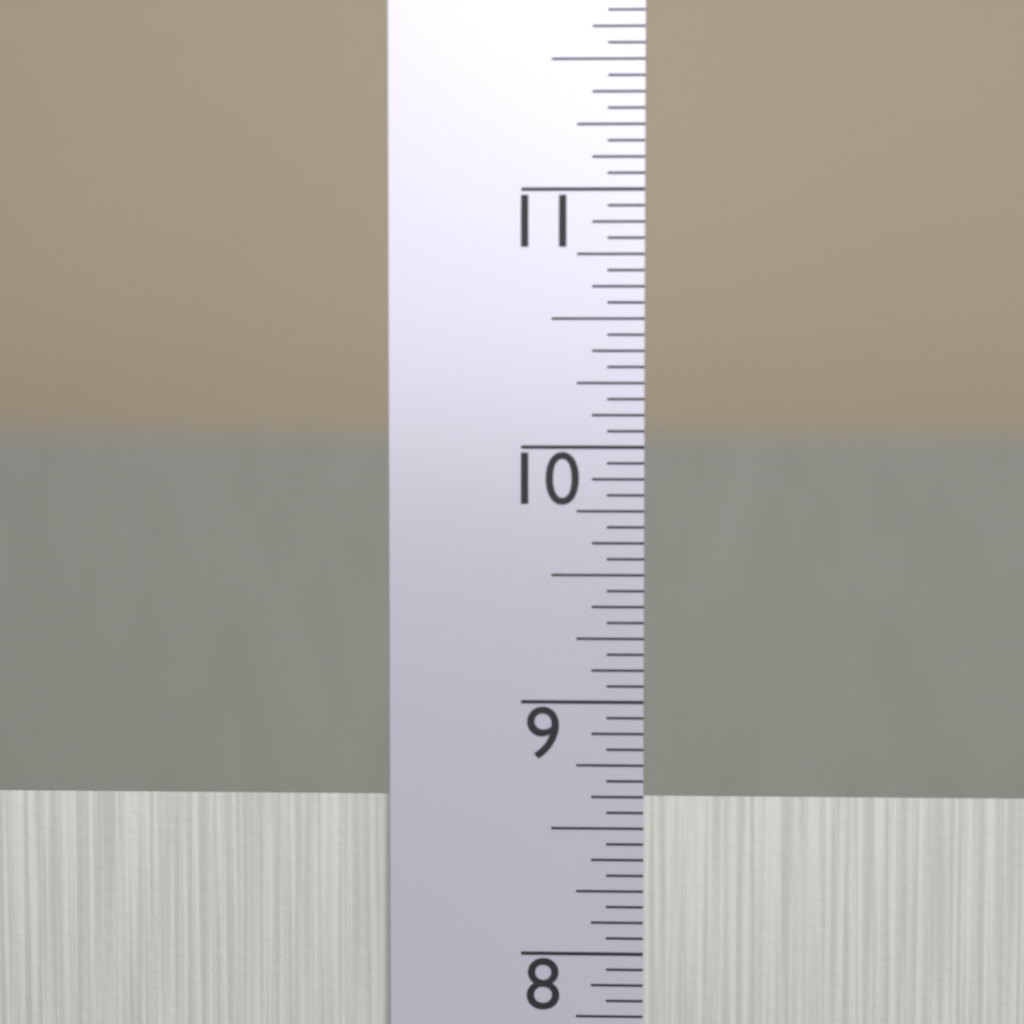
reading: 8.6250 in
